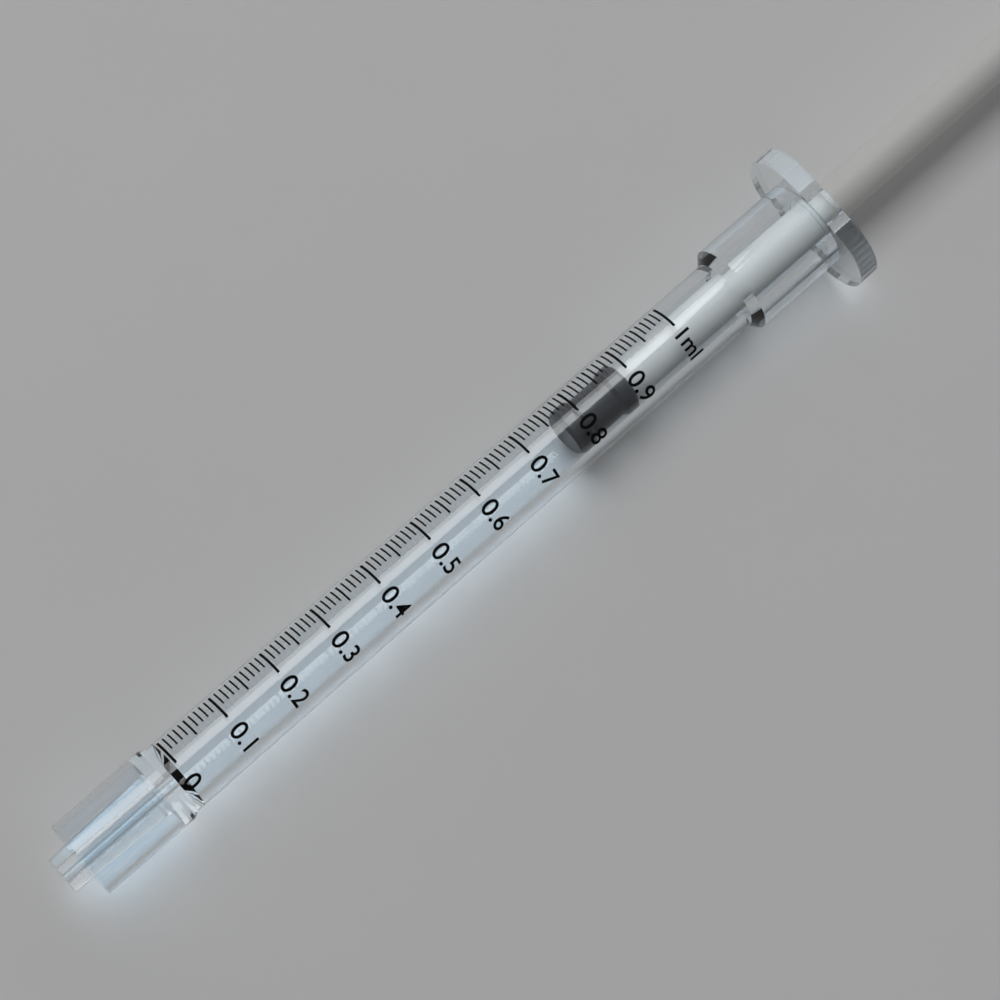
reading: 0.77 ml
